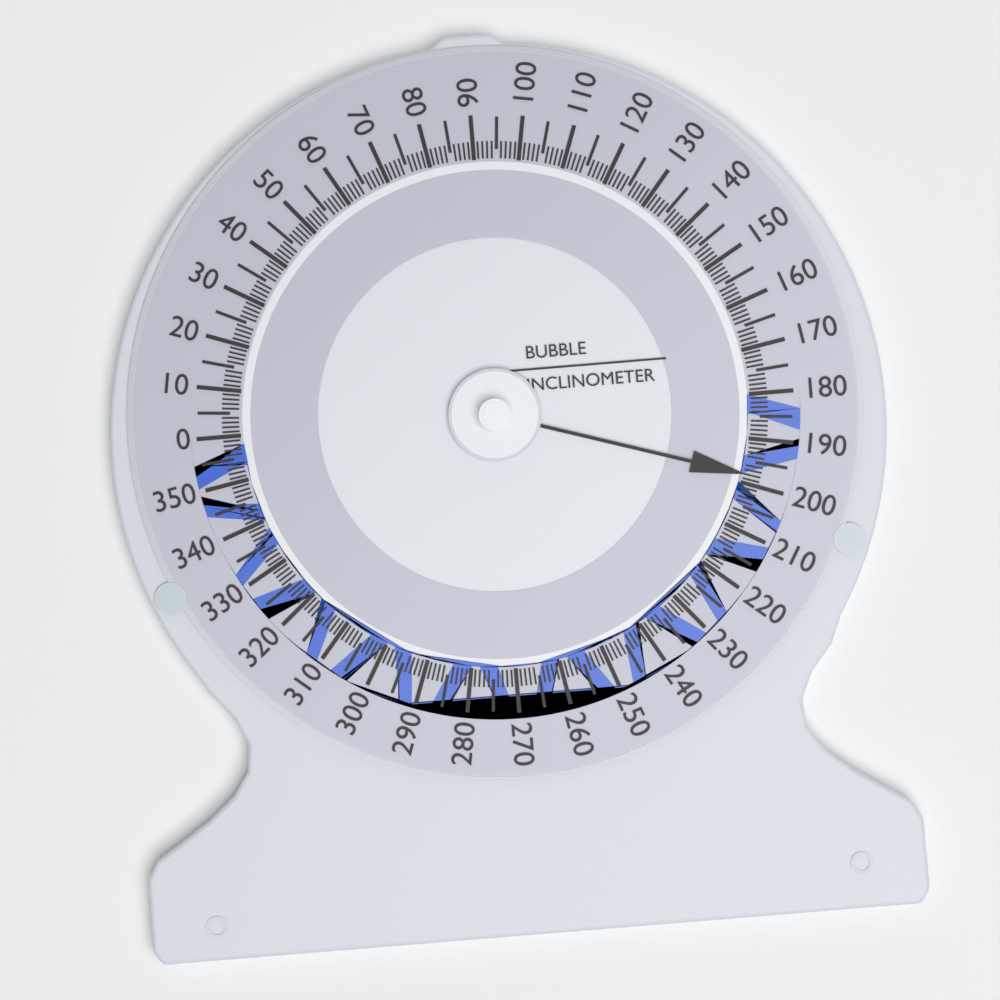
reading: 198 (no unit)
